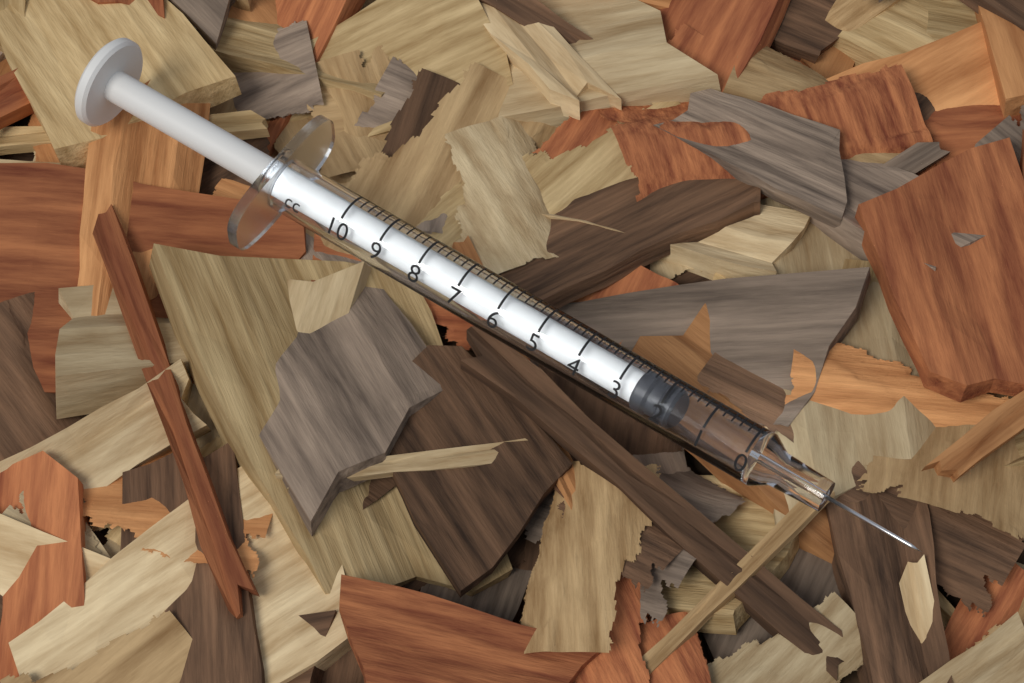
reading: 1.8 cc
